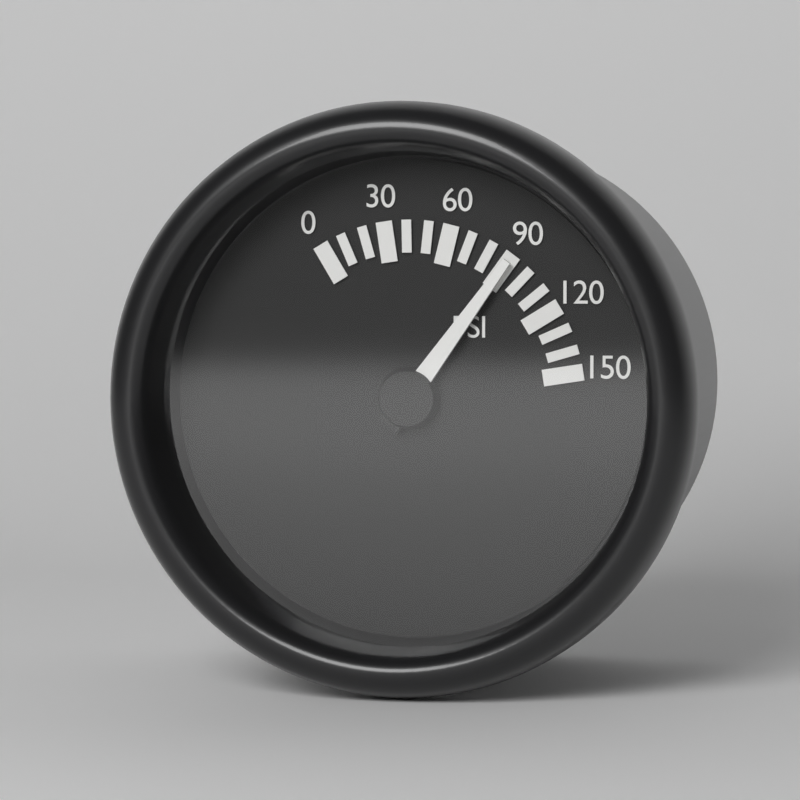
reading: 90 psi
